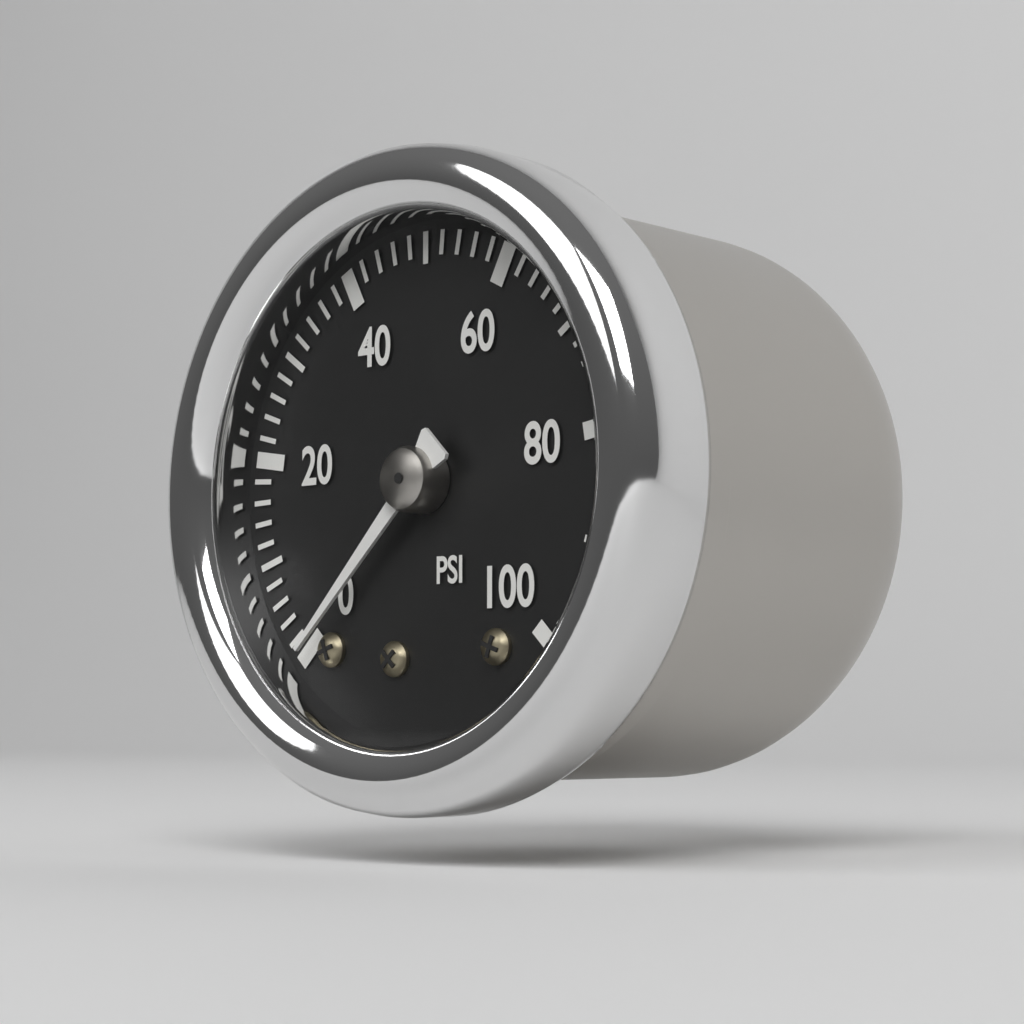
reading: 0 psi
